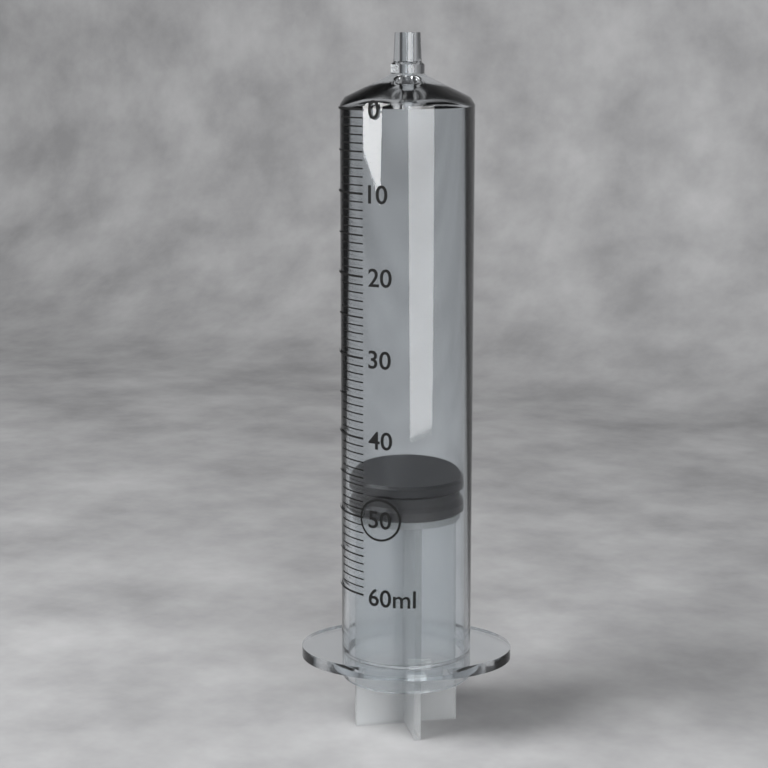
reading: 46 ml
